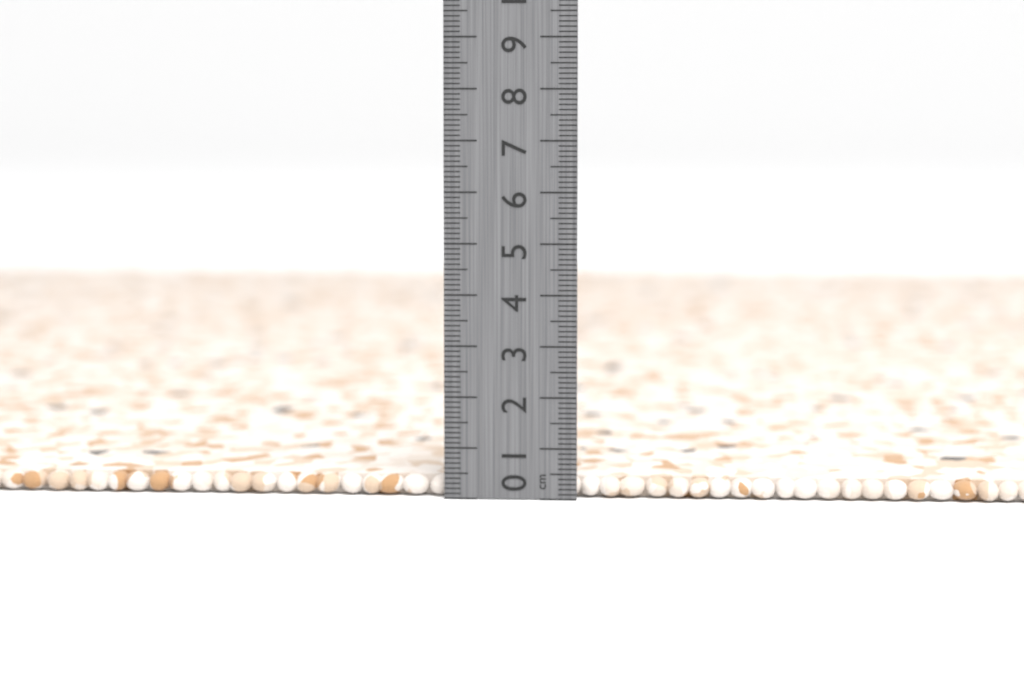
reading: 0.4 cm
